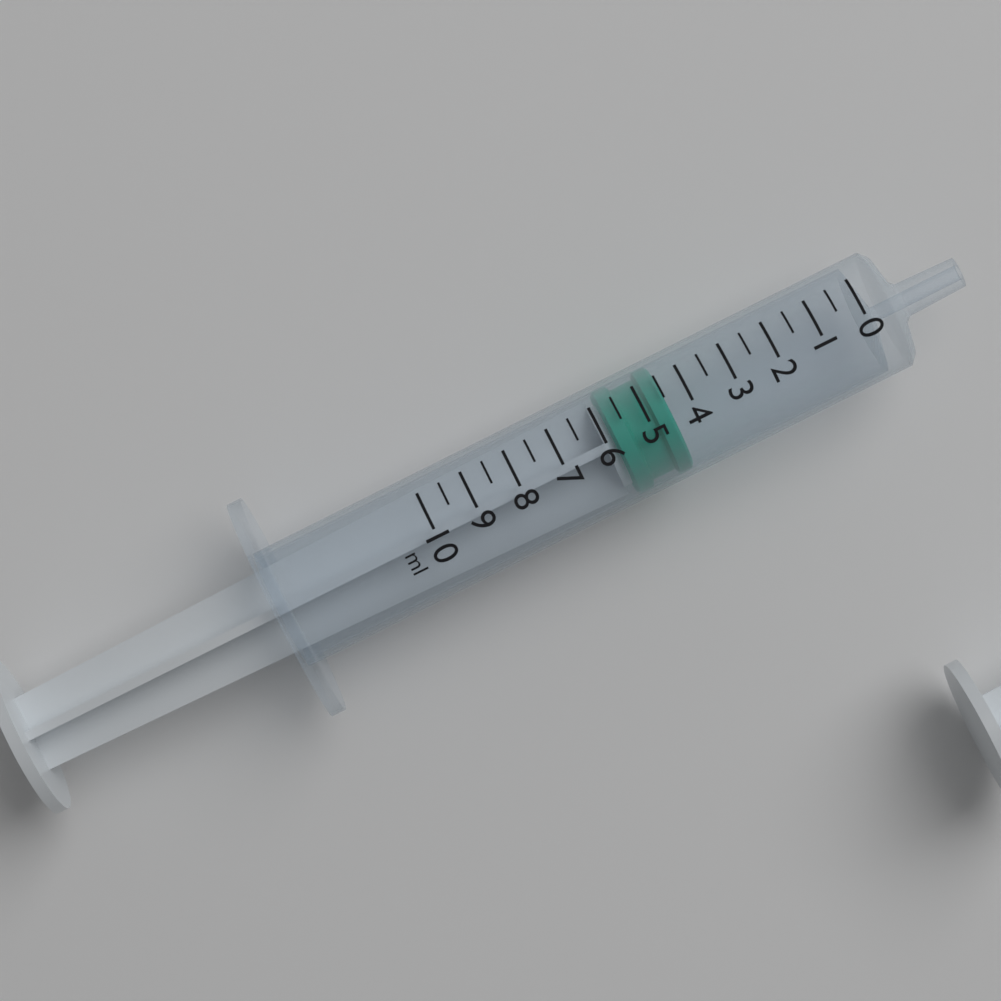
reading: 4.5 ml
